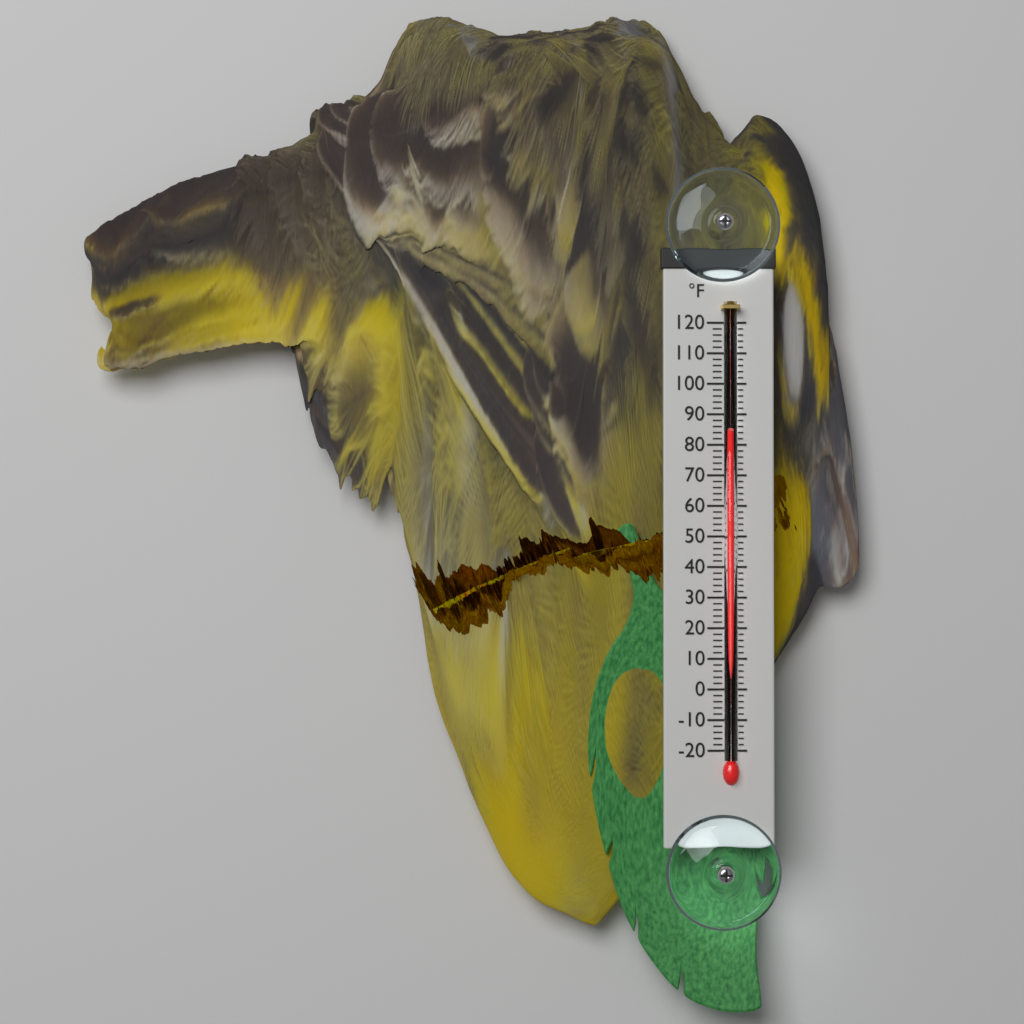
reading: 84 °F
